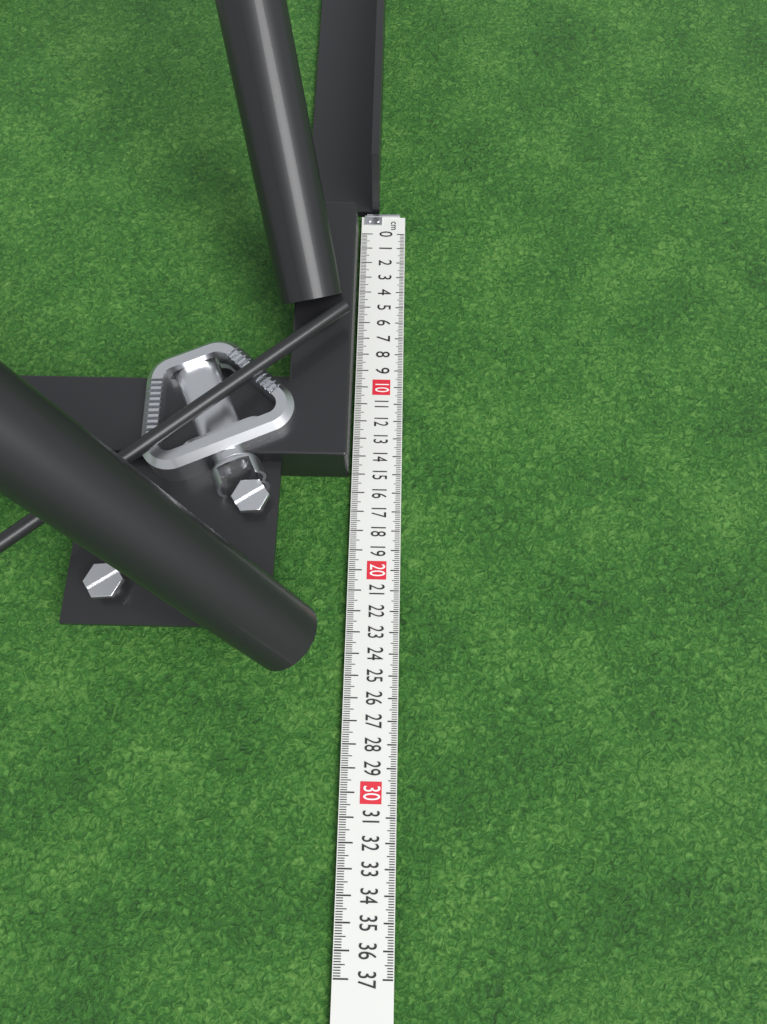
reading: 15.1 cm
